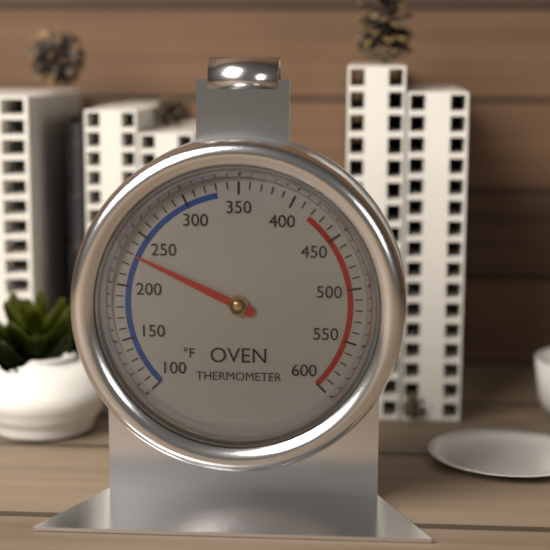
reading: 230 °F
